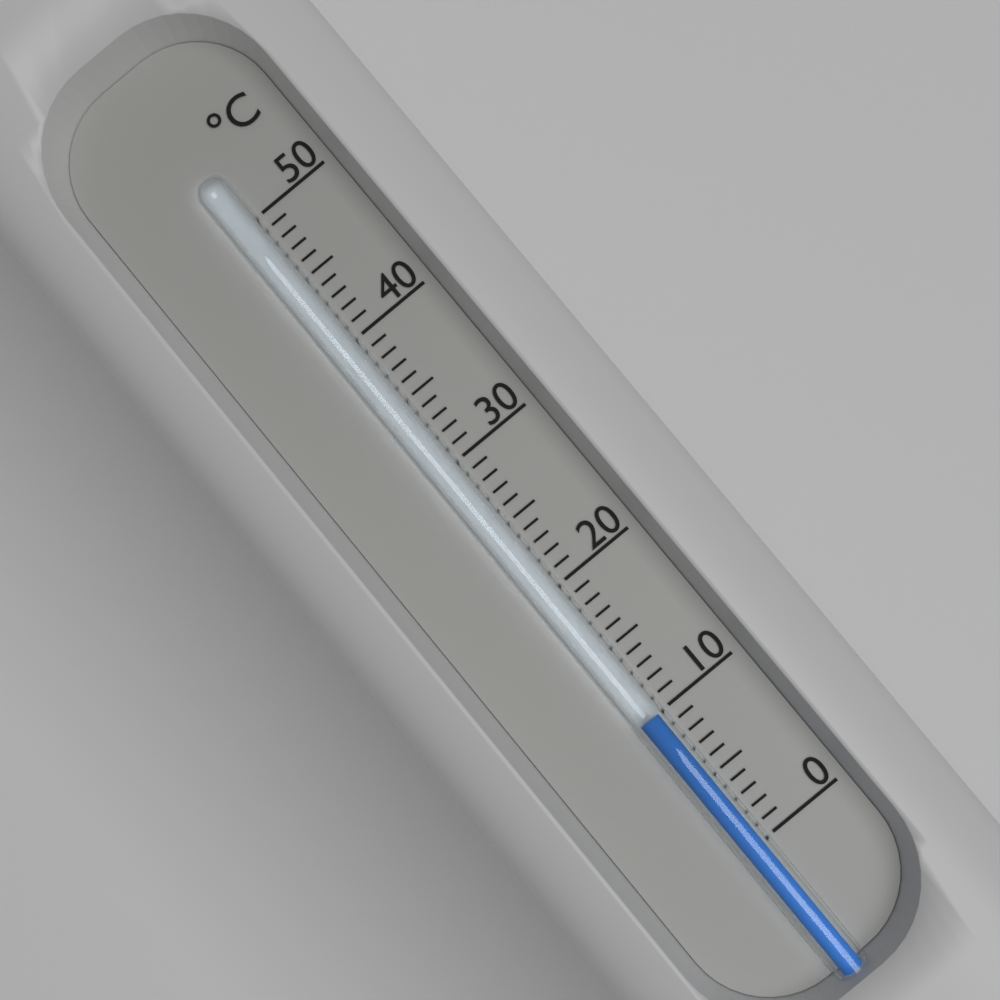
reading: 10 °C
